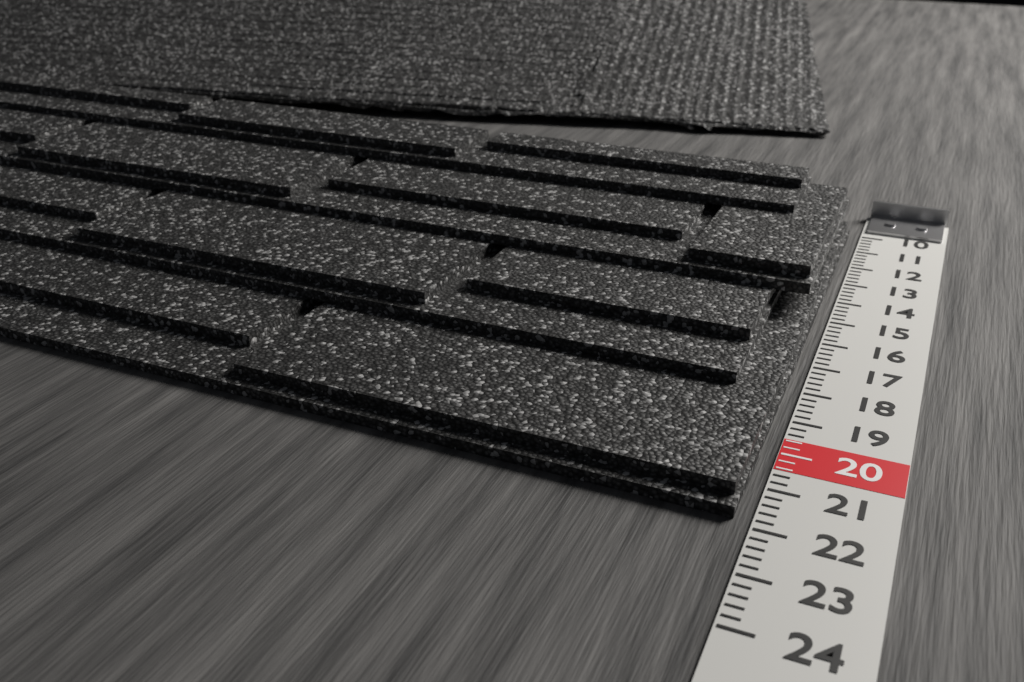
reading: 21.8 (no unit)
